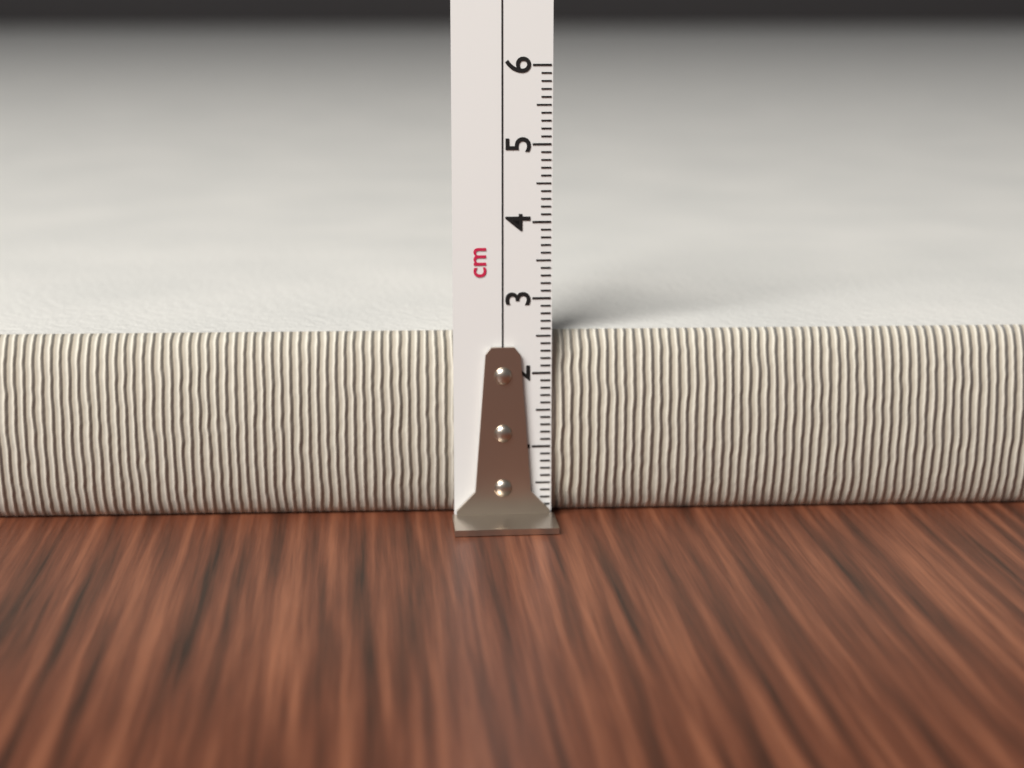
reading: 2.5 cm
